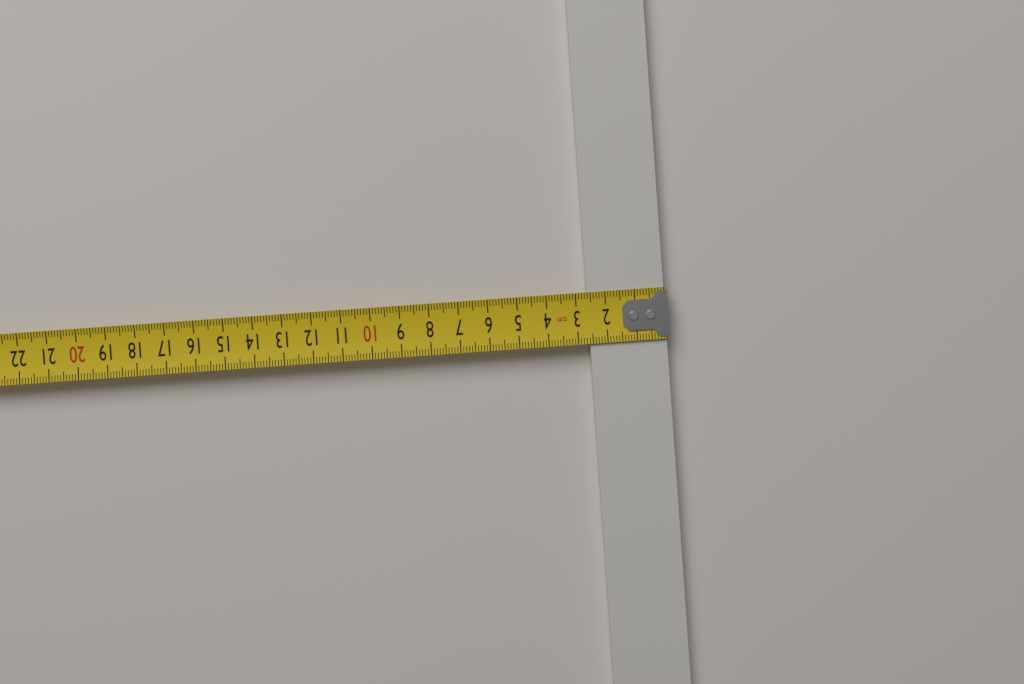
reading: 2.6 cm
